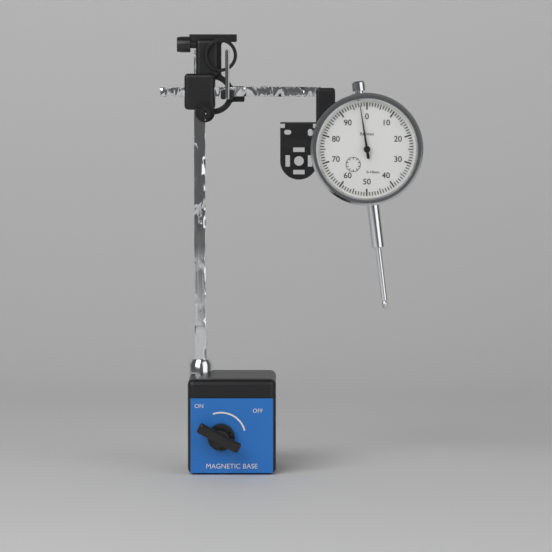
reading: 0.975 mm
